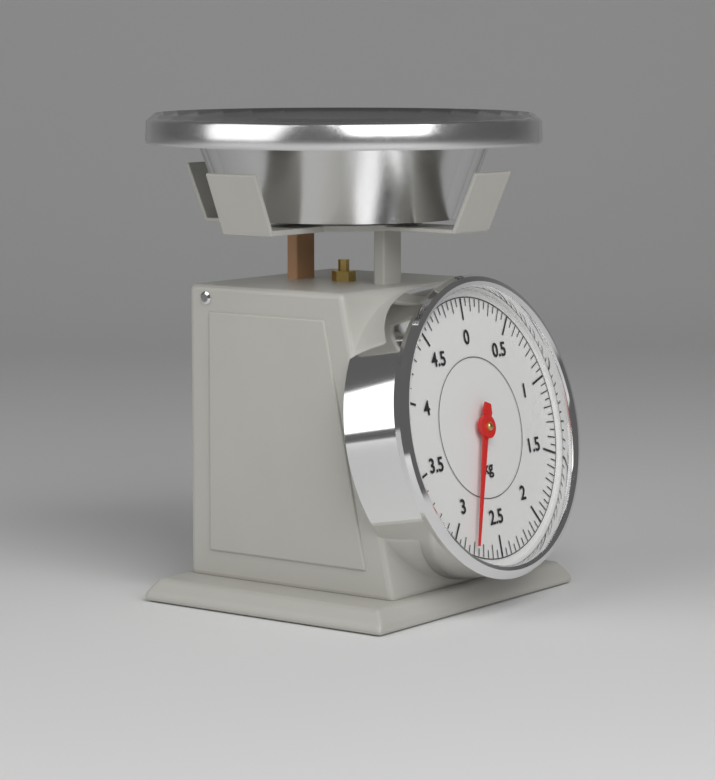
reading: 2.80 kg
